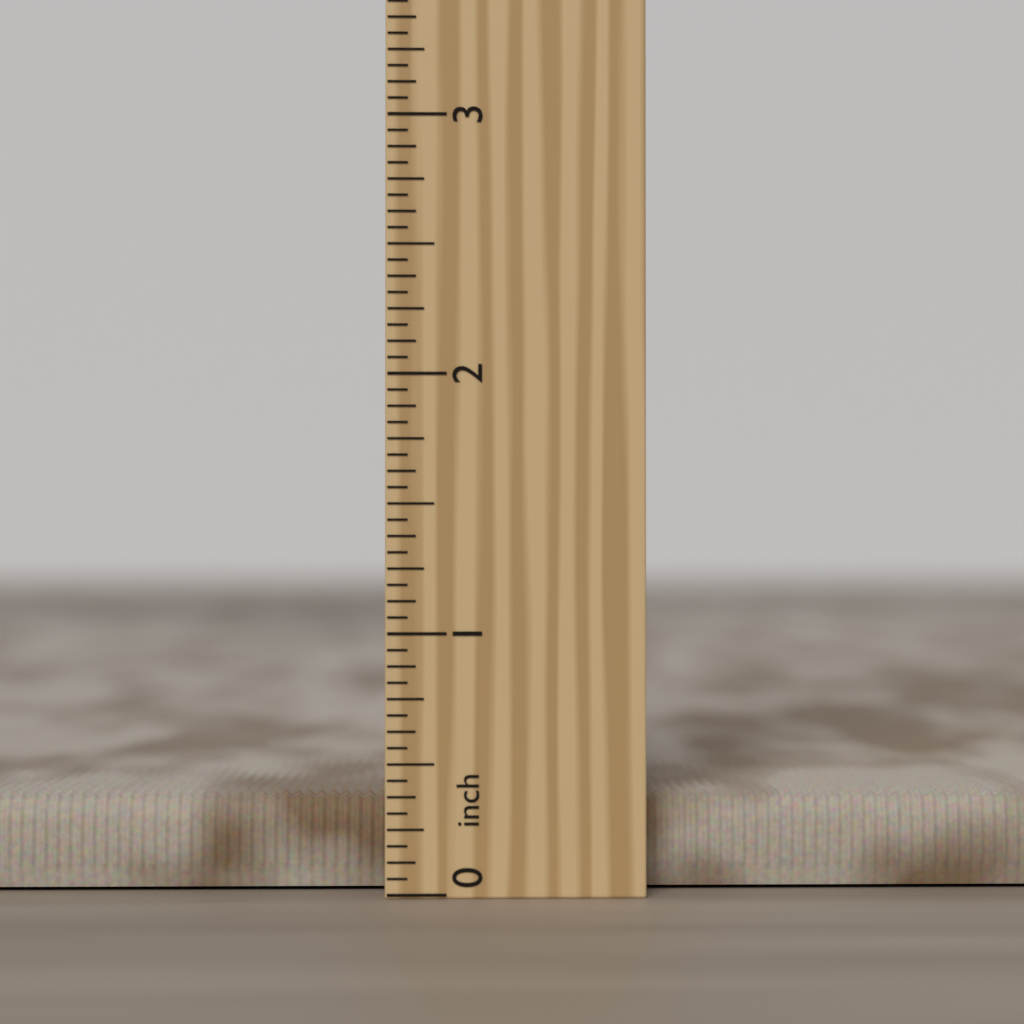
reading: 0.3750 inch
